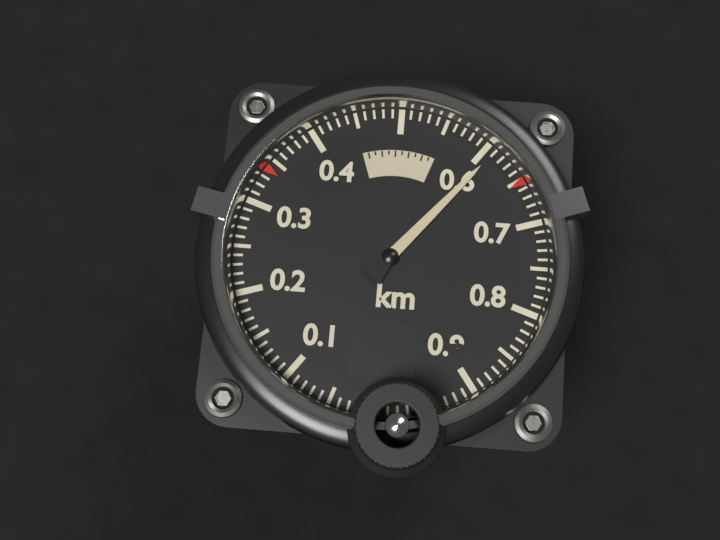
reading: 0.61 km
